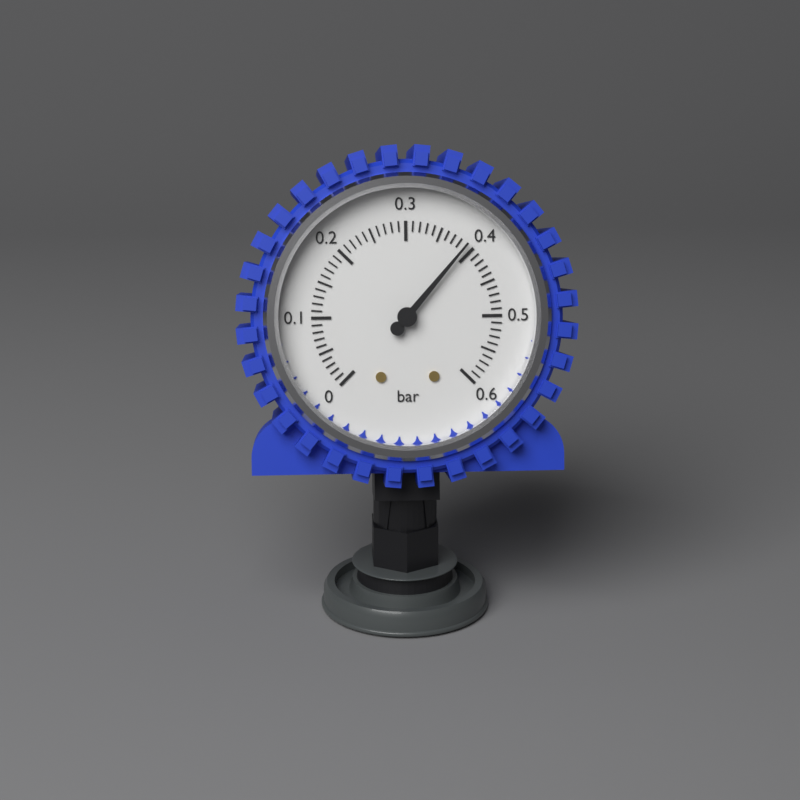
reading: 0.39 bar
